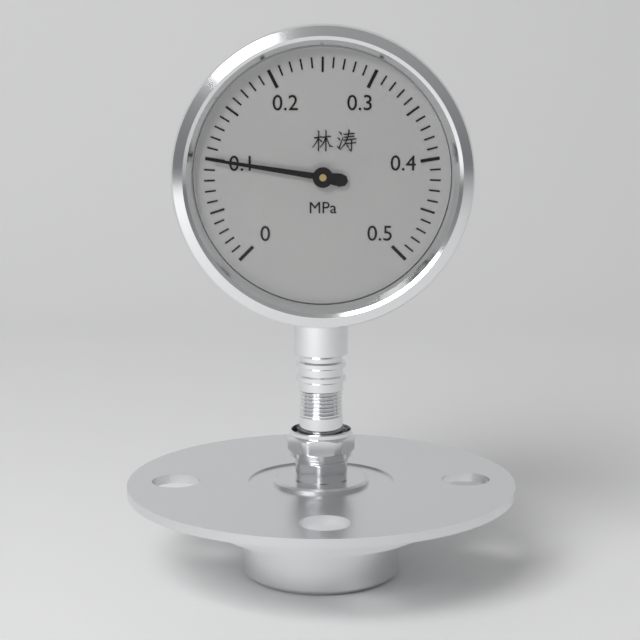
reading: 0.10 MPa
